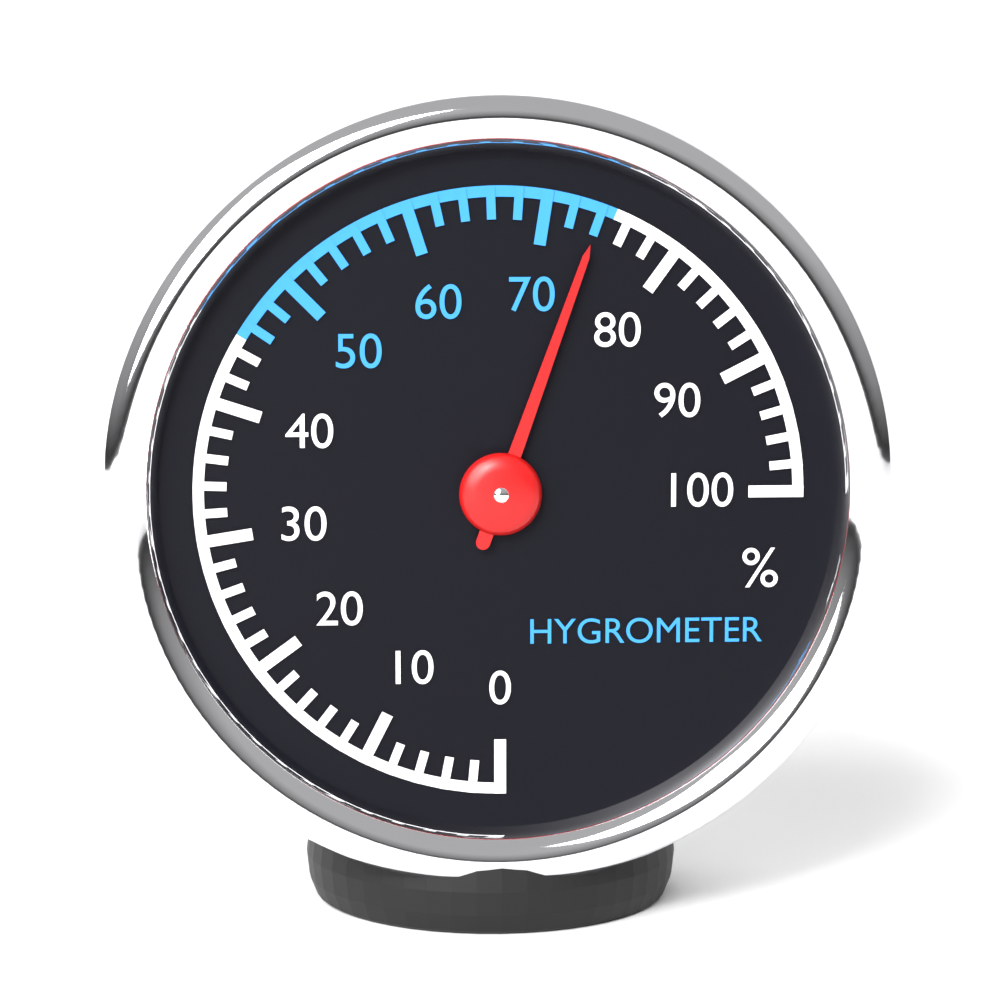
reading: 74 %
